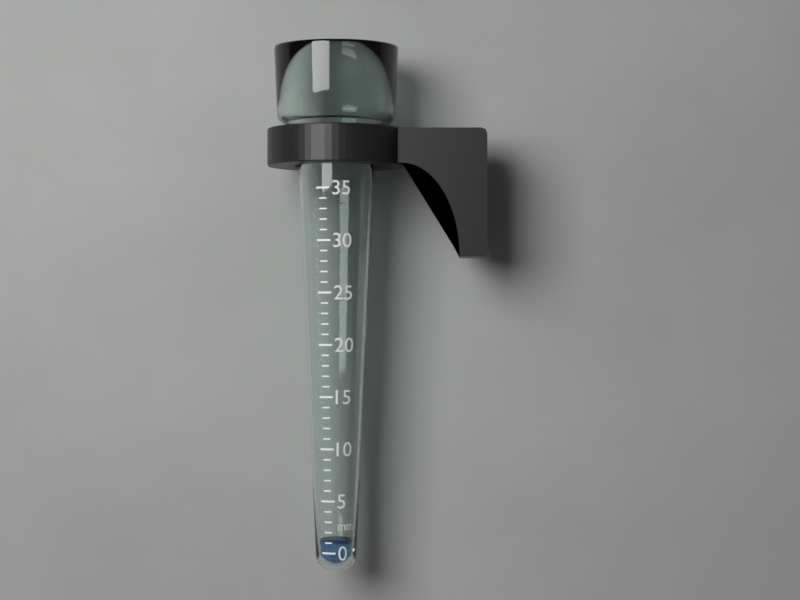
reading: 1 mm
